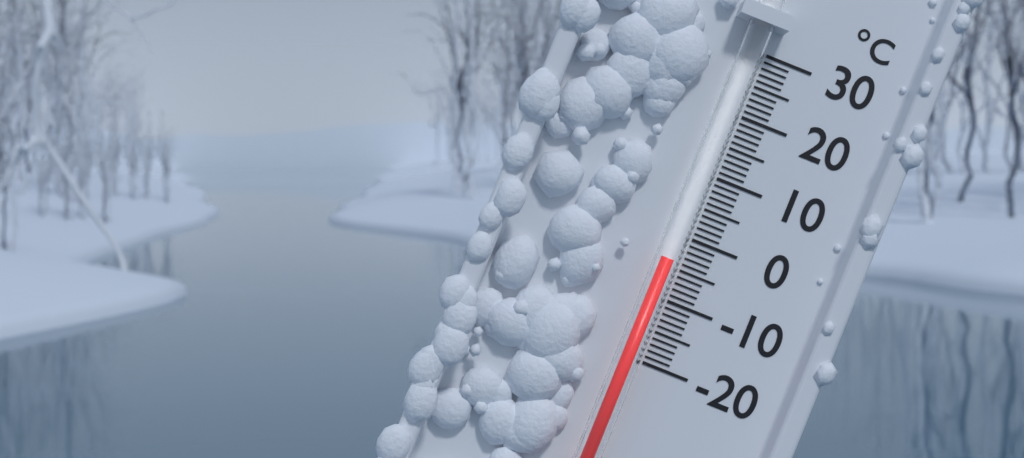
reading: -4 °C
